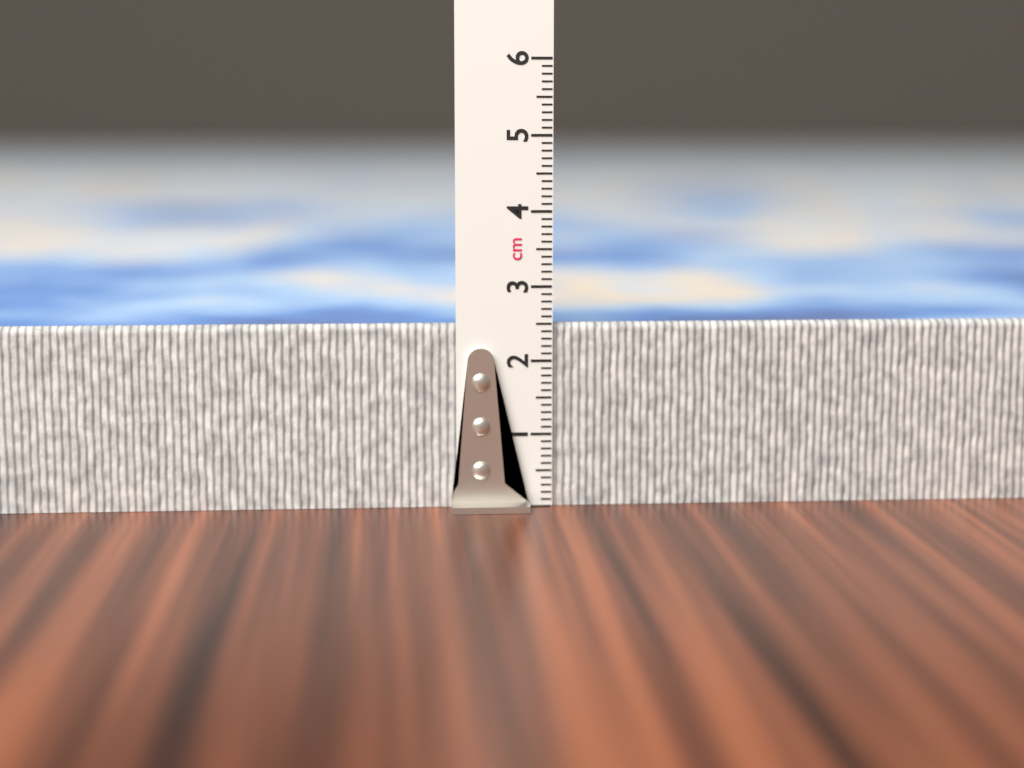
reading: 2.5 cm
